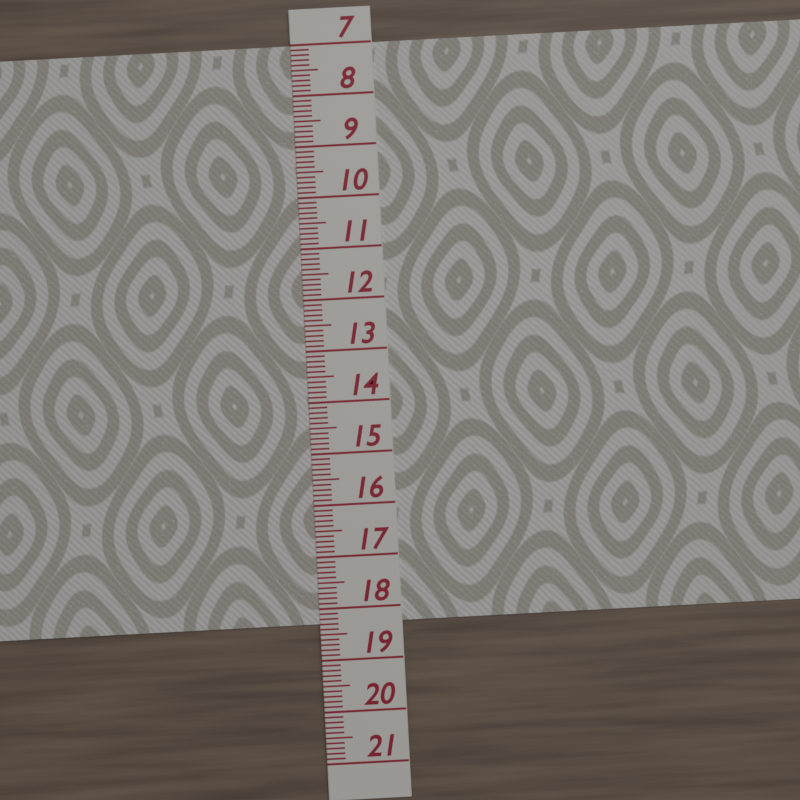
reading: 18.3 (no unit)
